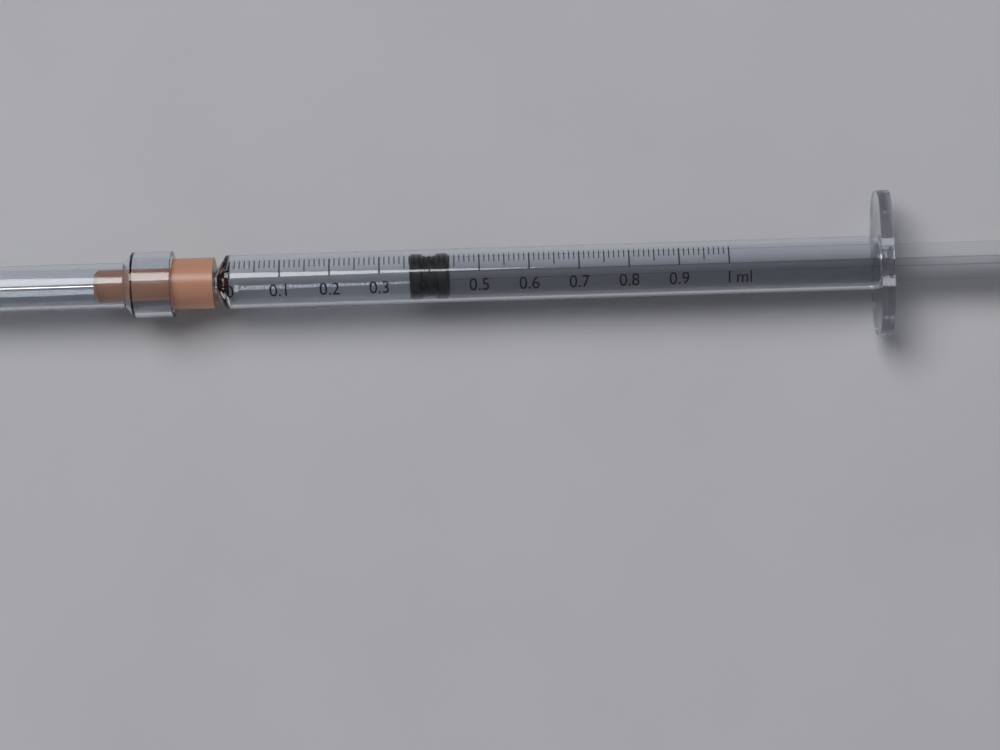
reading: 0.36 ml
